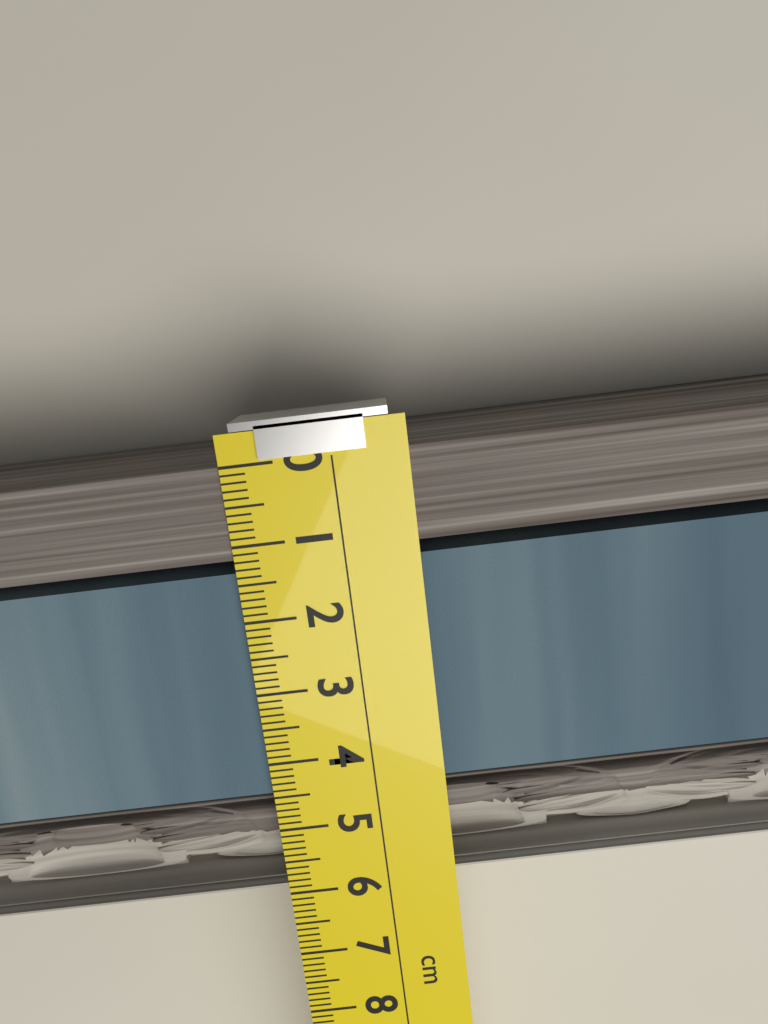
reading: 5.9 cm
